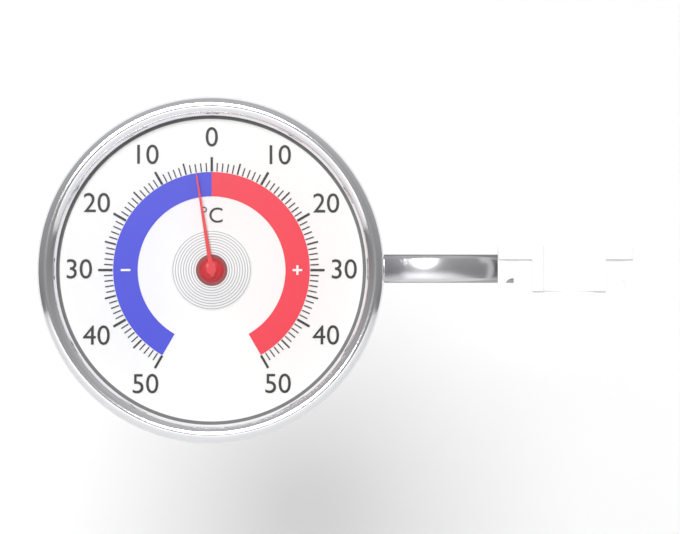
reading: -3 °C
